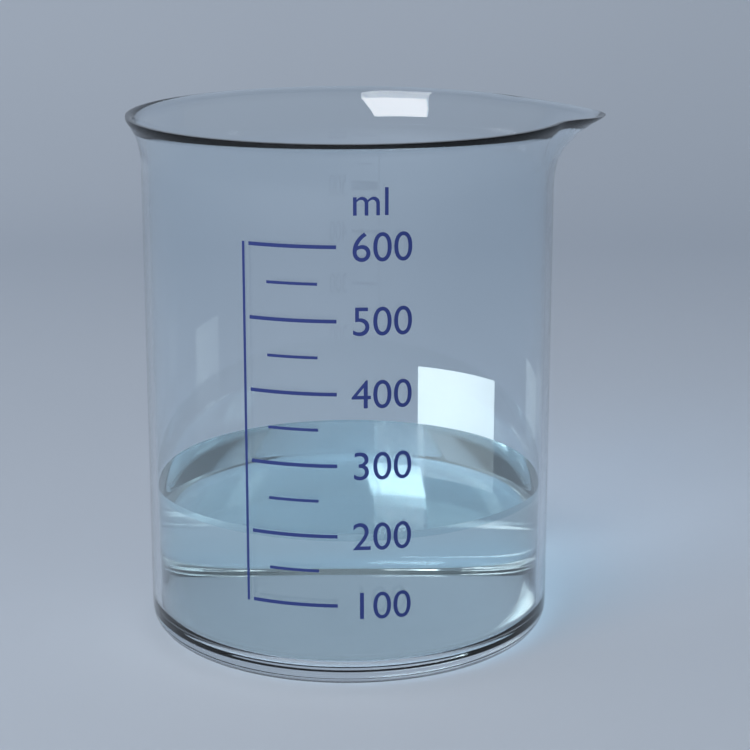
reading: 200 ml
